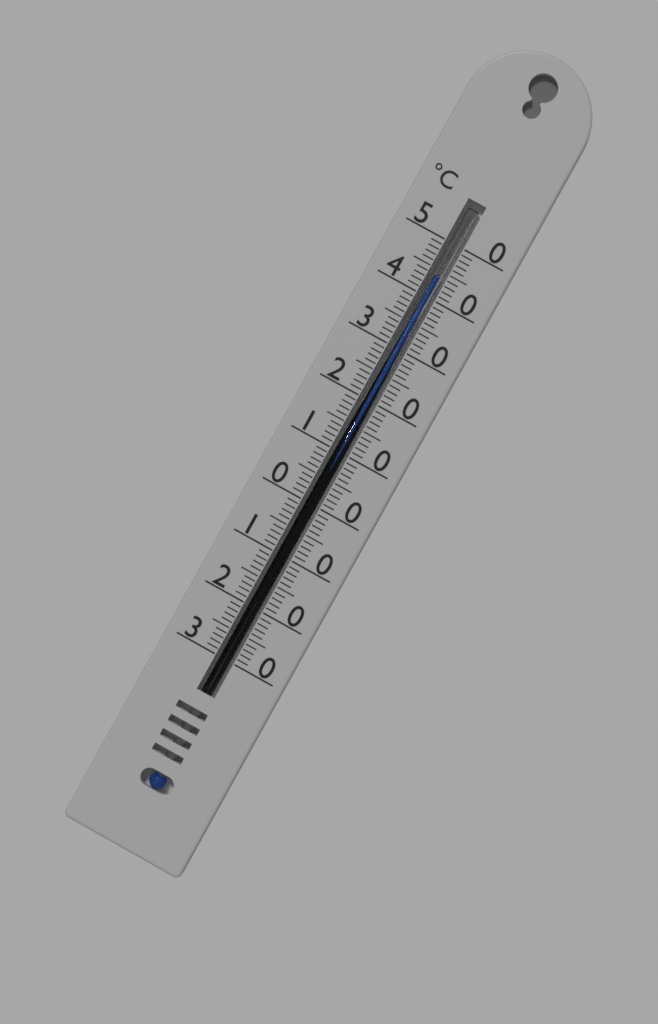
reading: 44 °C
